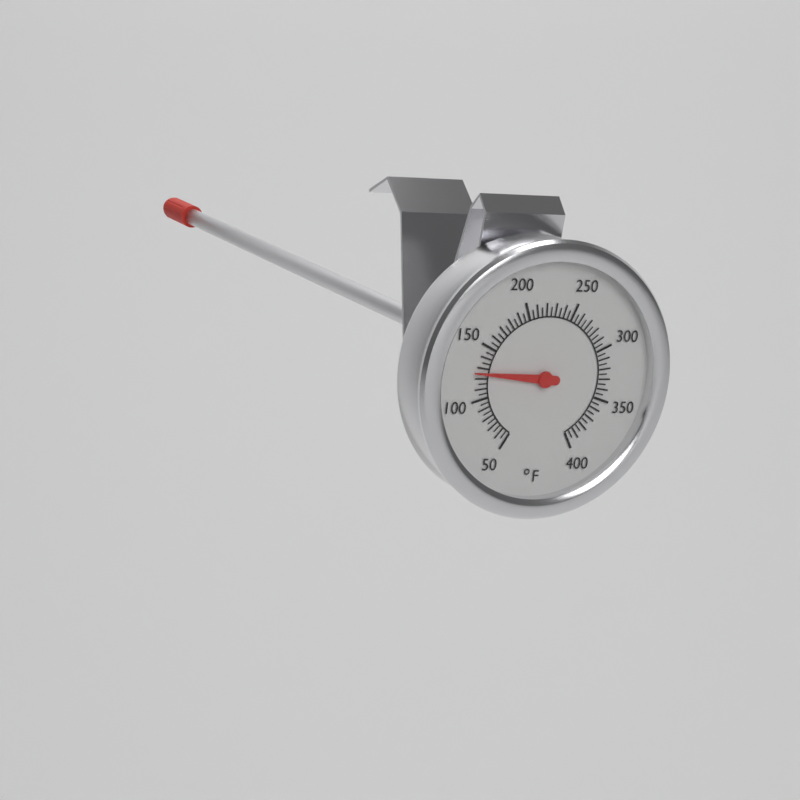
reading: 125 °F
